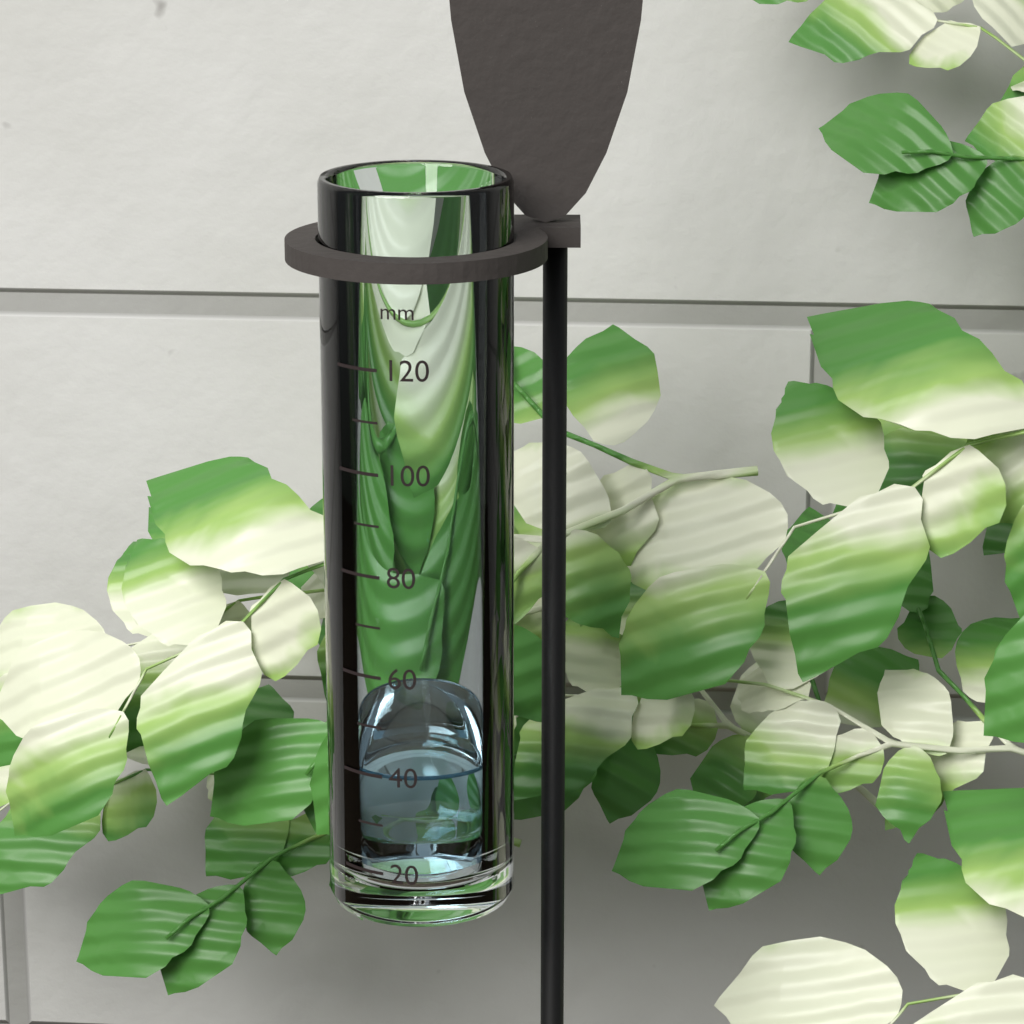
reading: 40 mm
